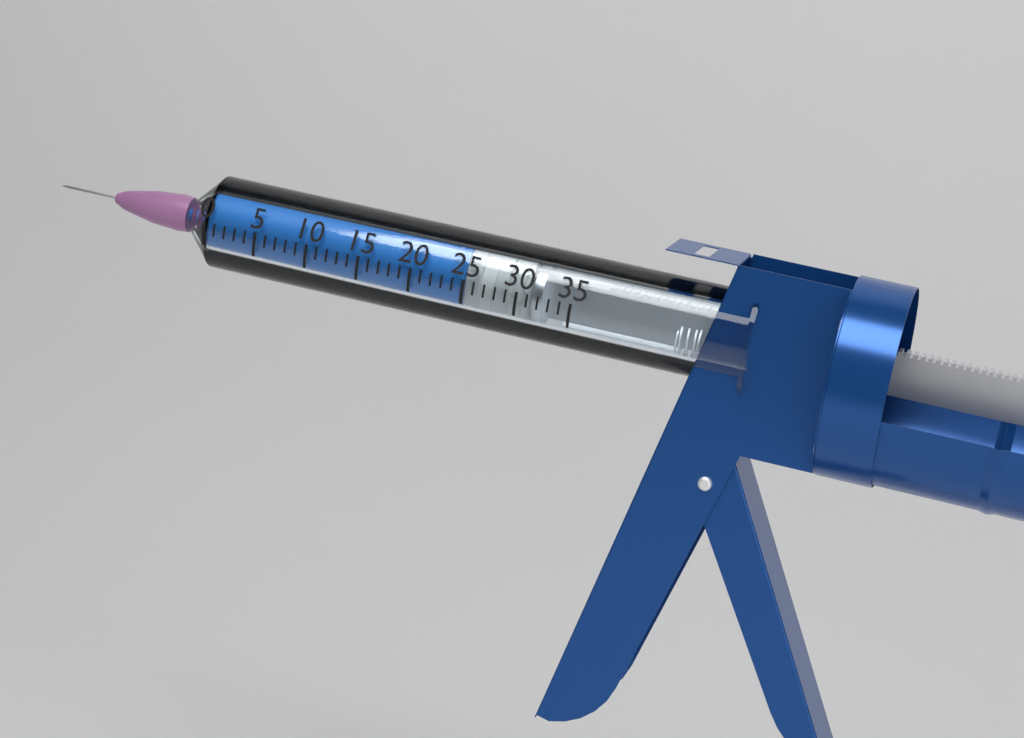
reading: 25 (no unit)
